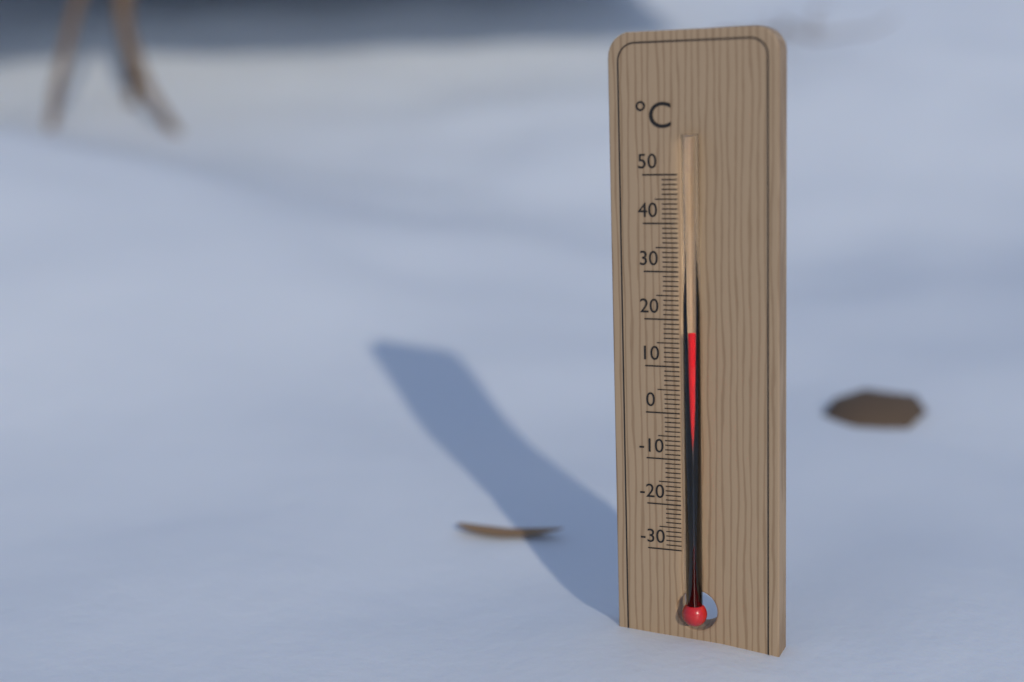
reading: 18 °C
